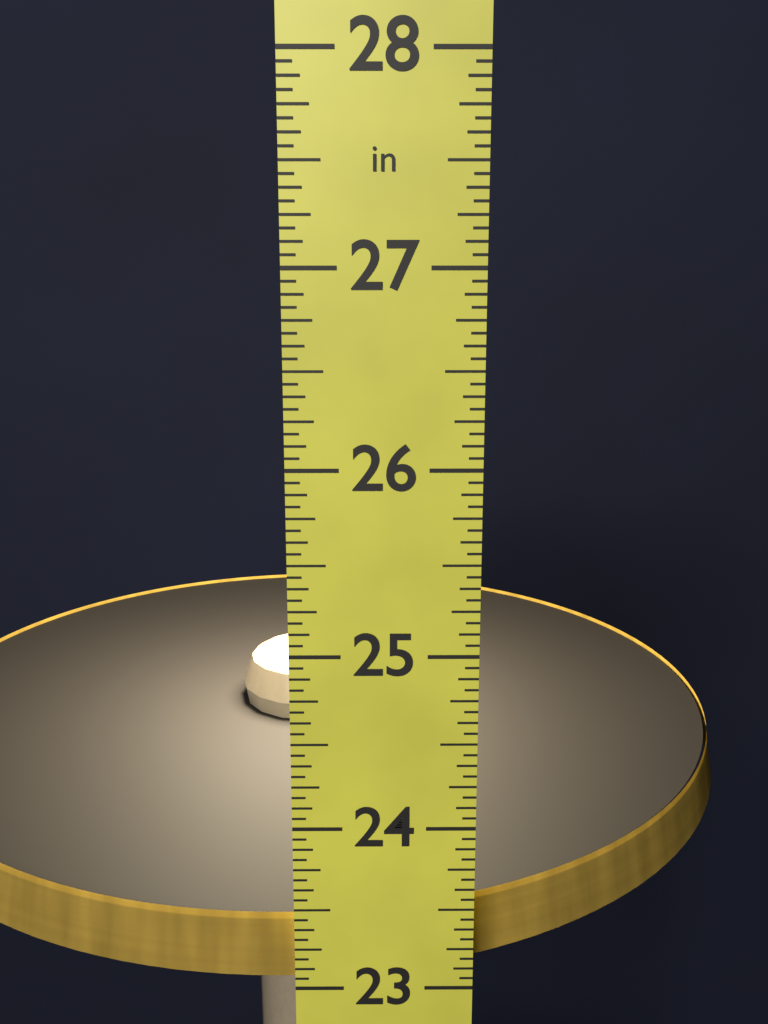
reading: 23.3750 in
